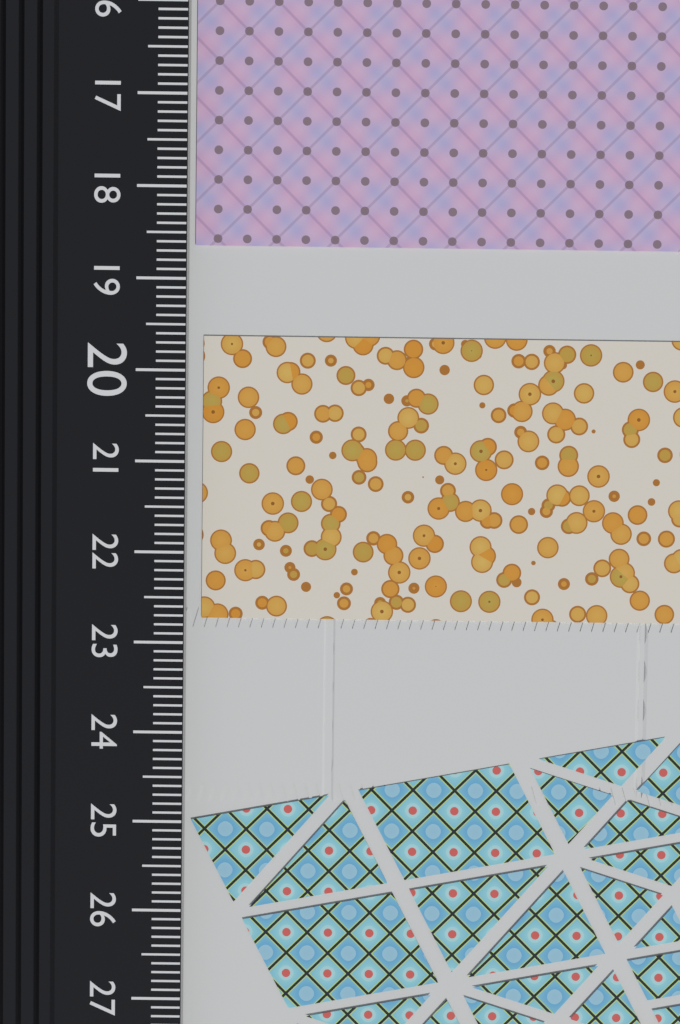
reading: 18.6 cm
